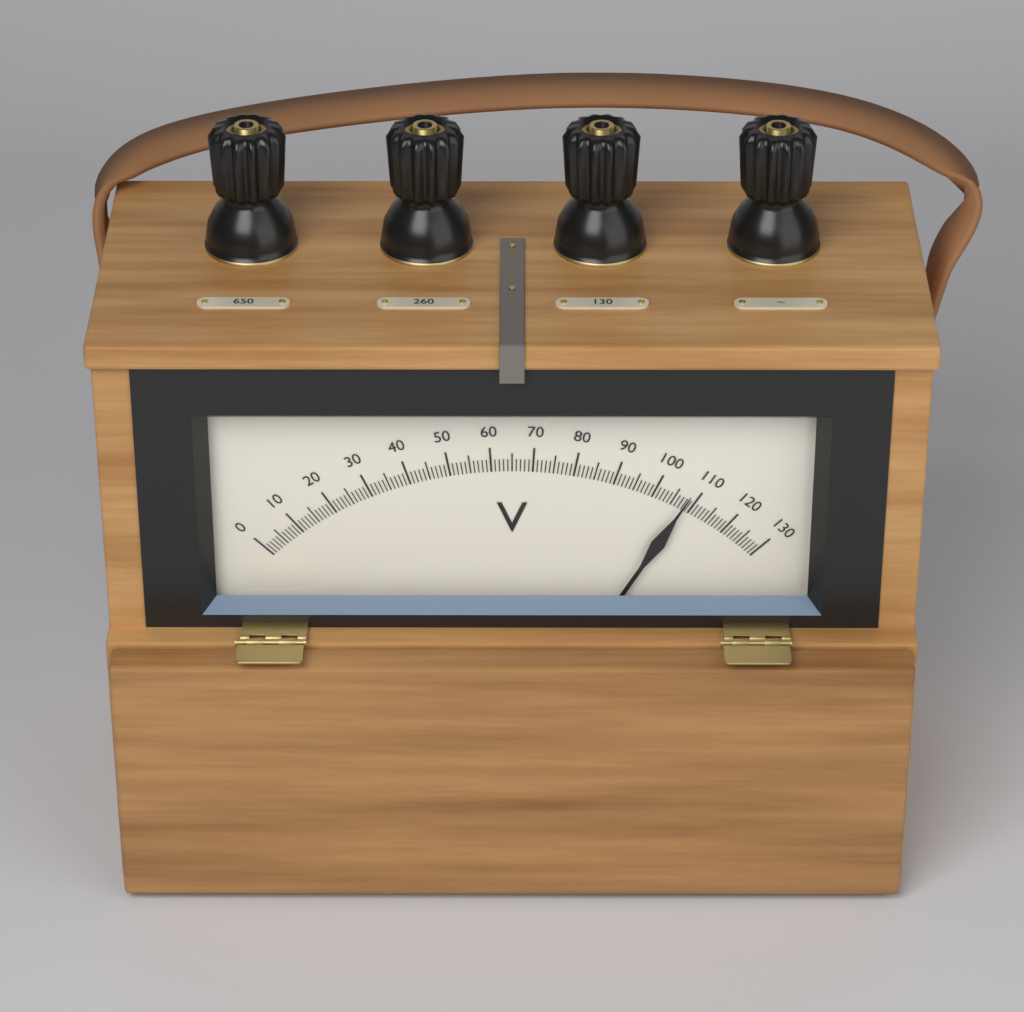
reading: 108 V
